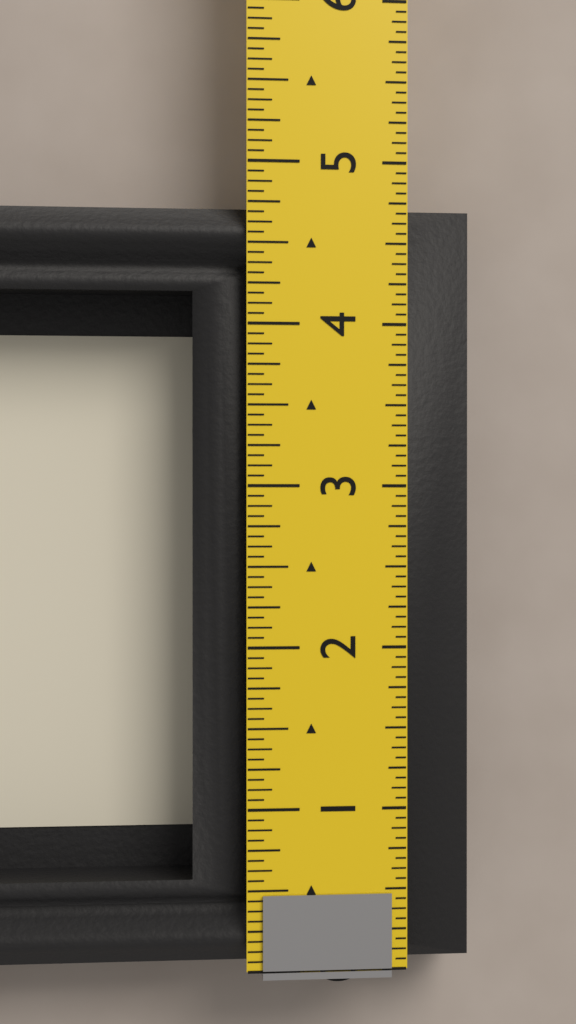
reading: 4.7500 in
